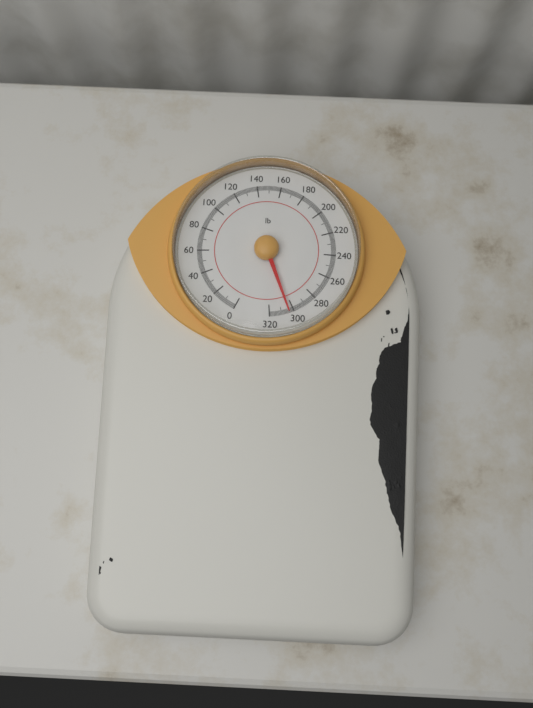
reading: 304 lb
